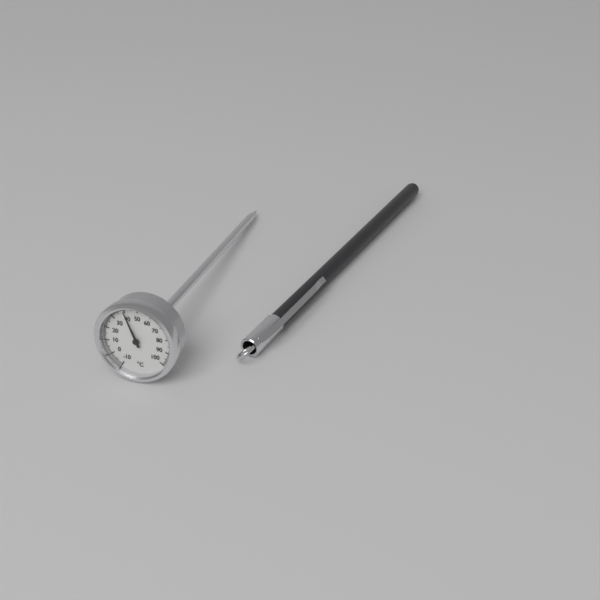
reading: 40 °C
